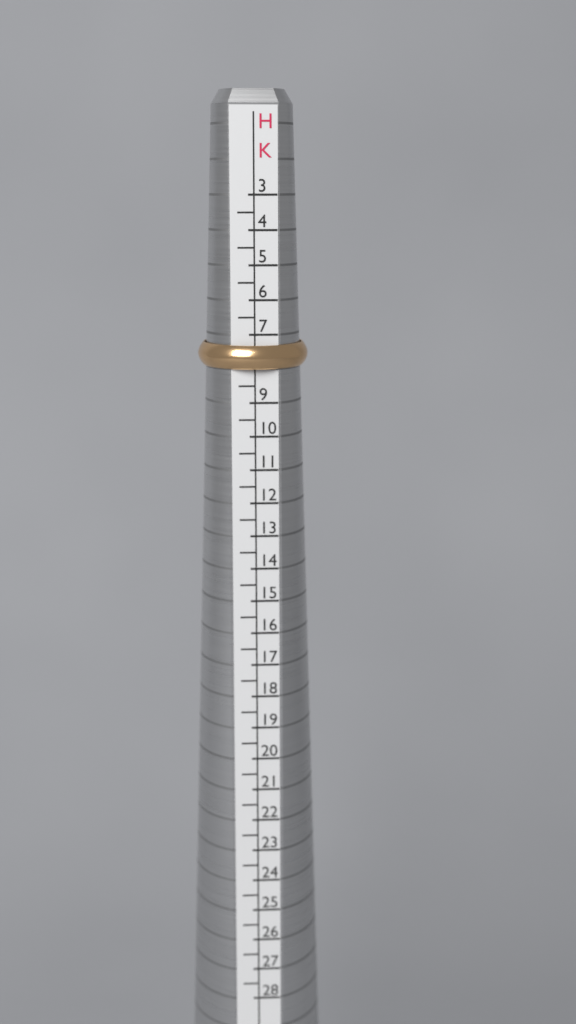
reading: 8.0 HK
